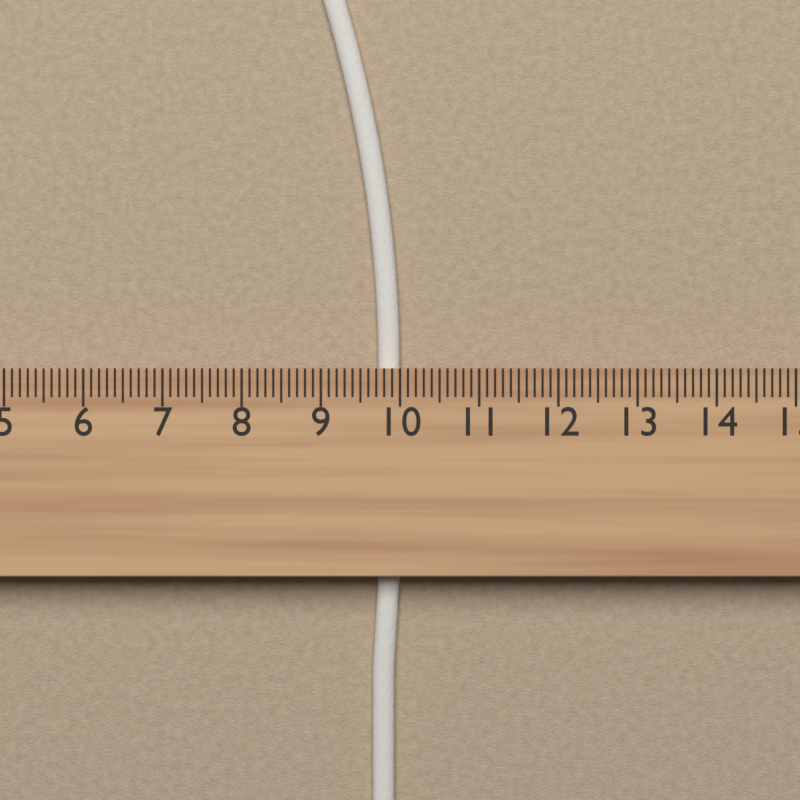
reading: 10.0 cm
